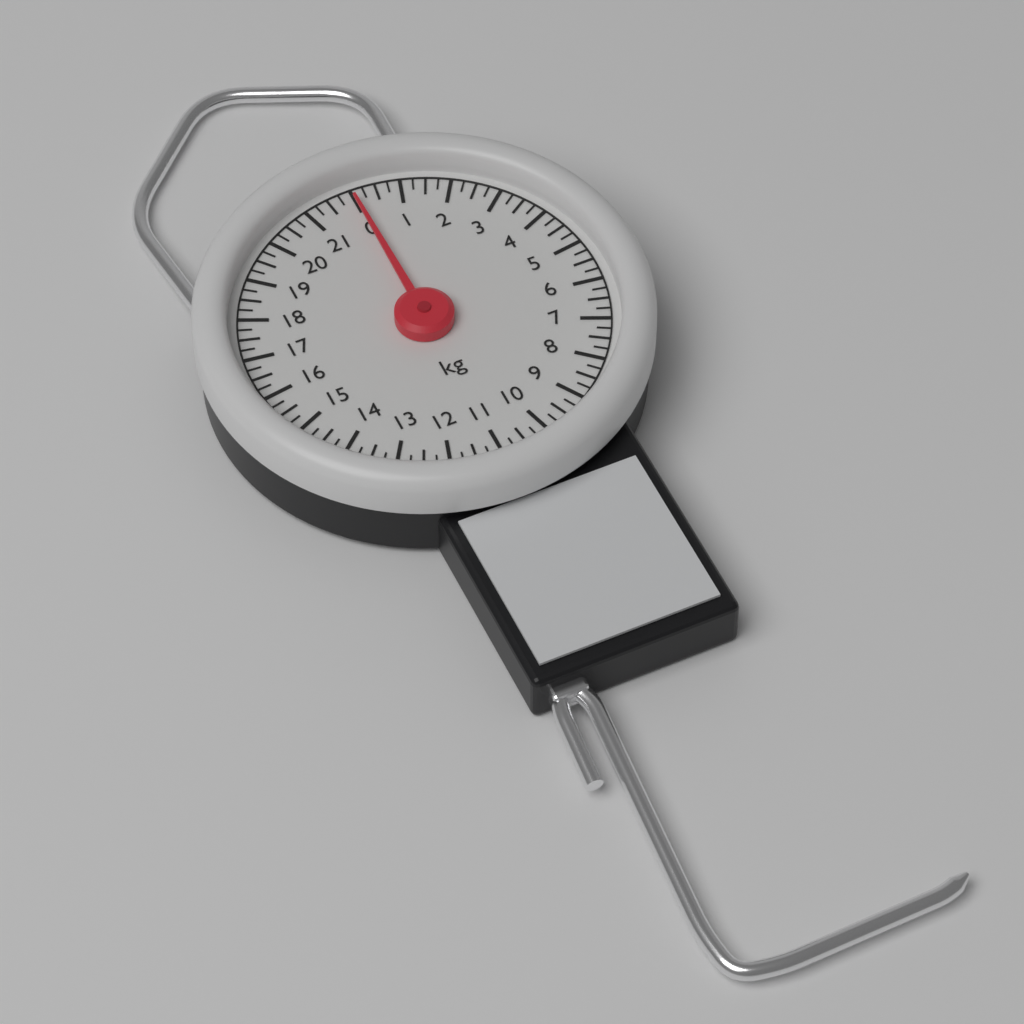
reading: 0.00 kg
